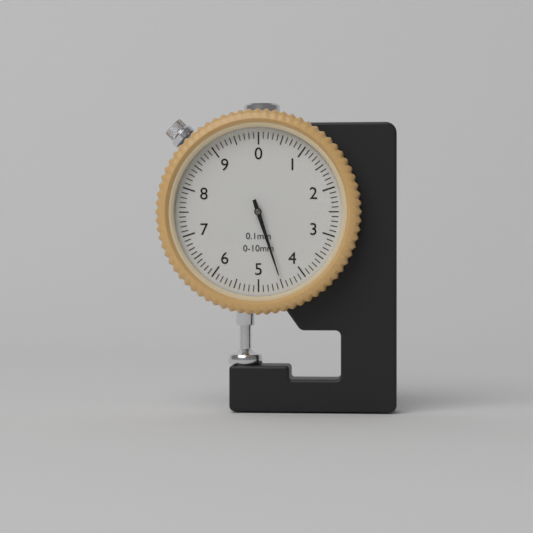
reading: 4.5 mm
